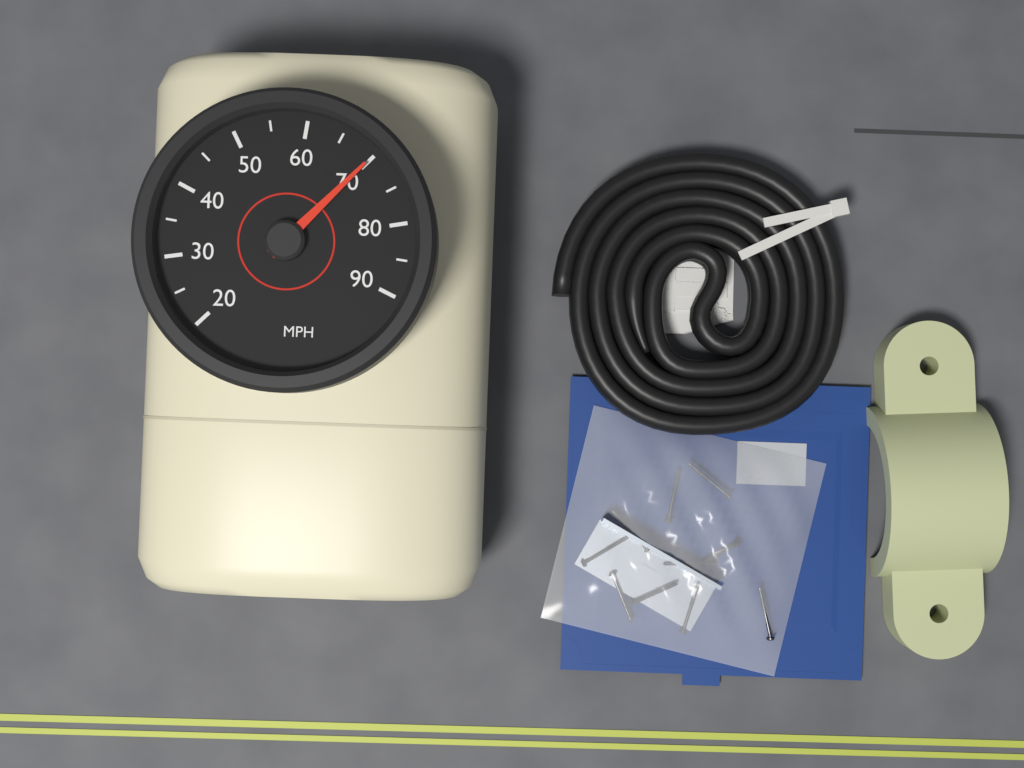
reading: 70 MPH
